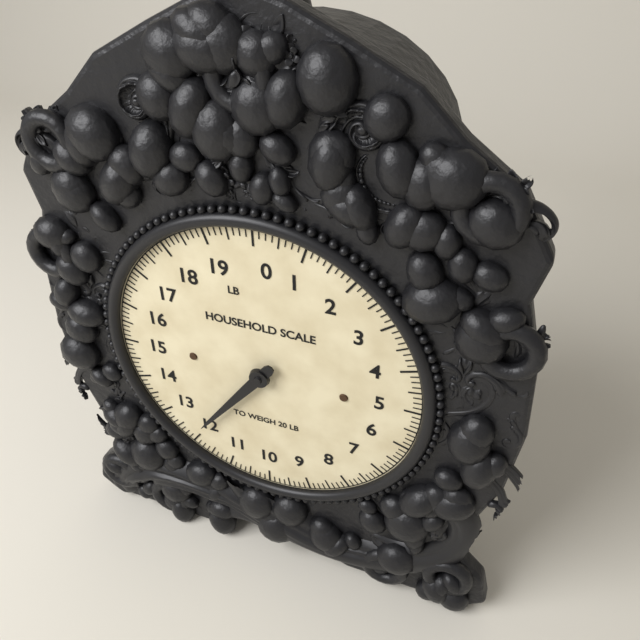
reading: 12.125 lb
